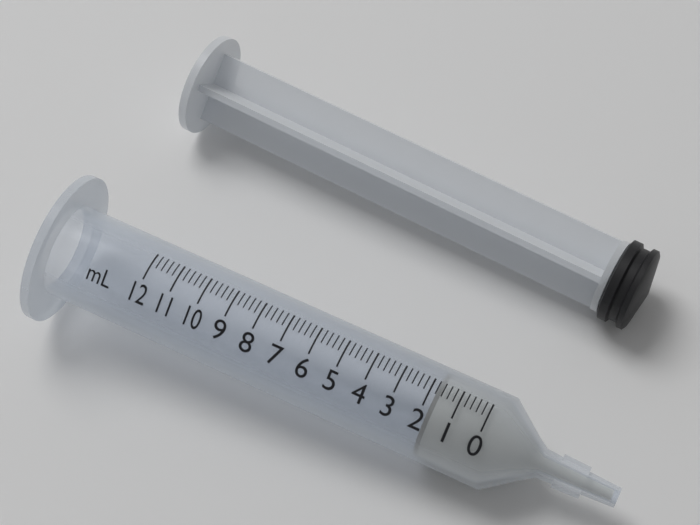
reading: 1.8 ml
